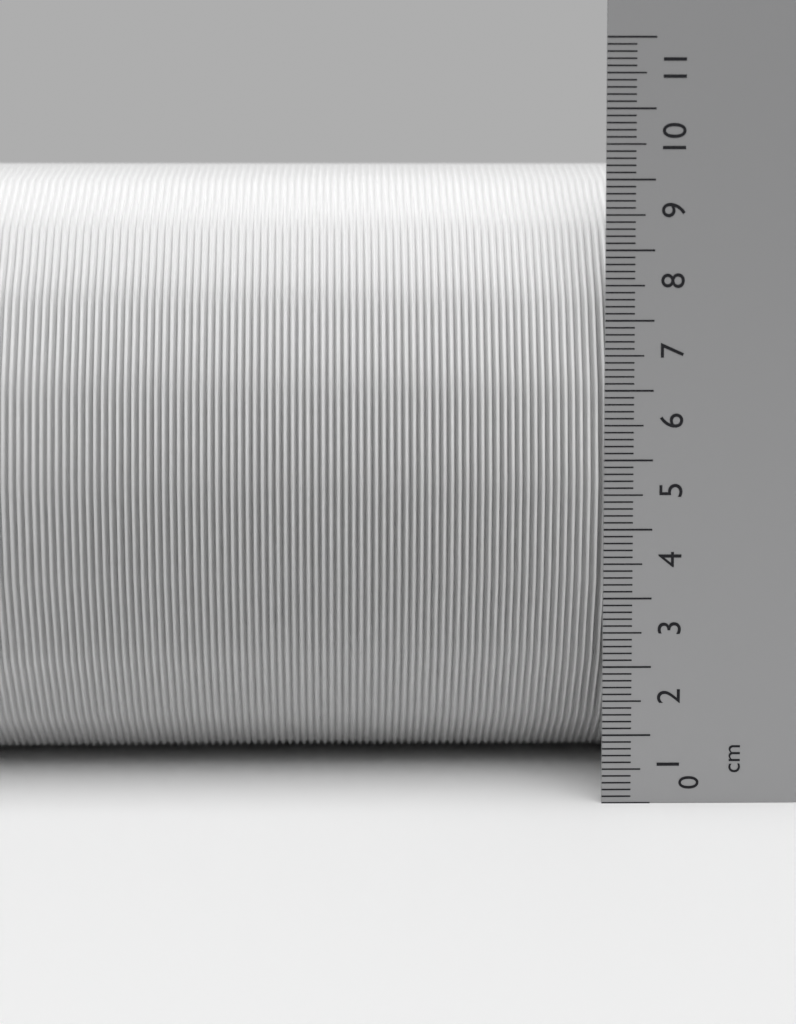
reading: 9.3 cm
